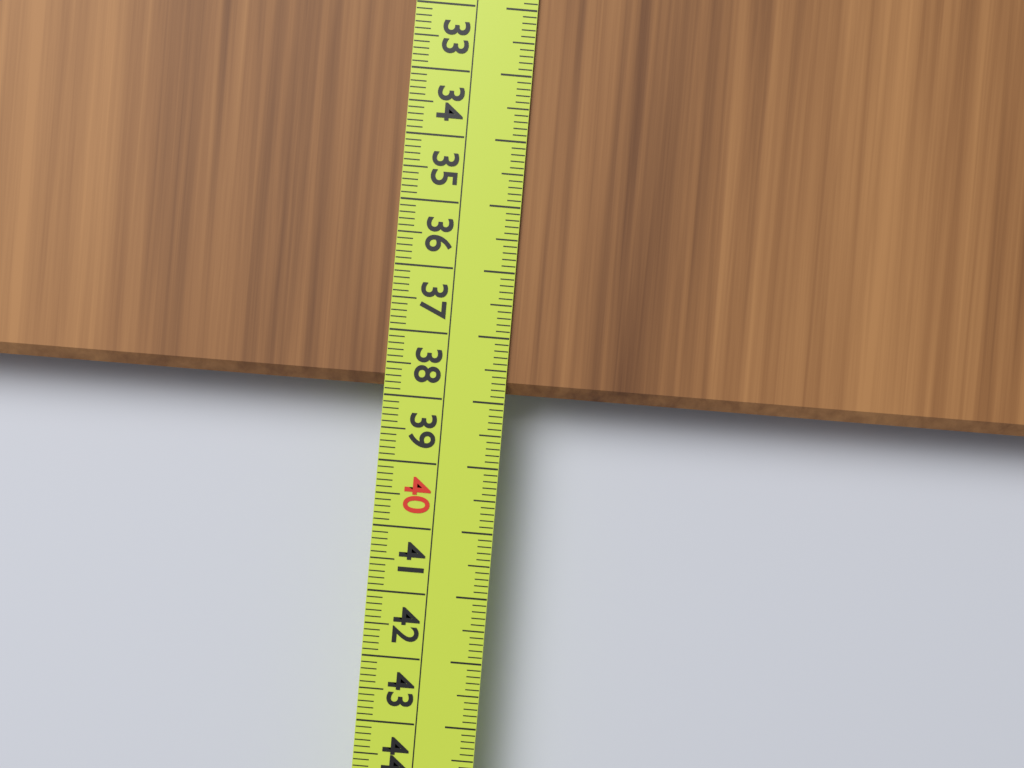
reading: 37.9 cm
